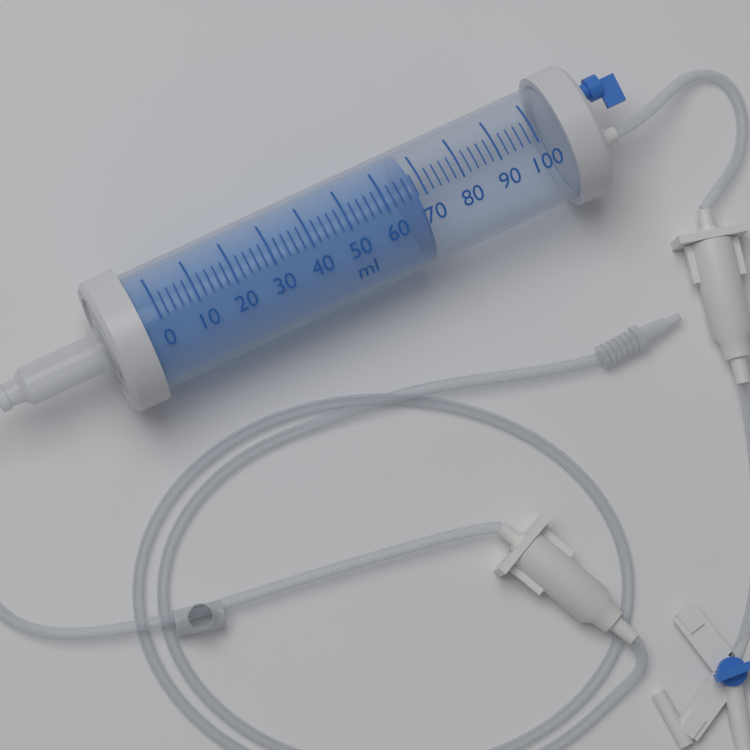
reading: 68 ml
